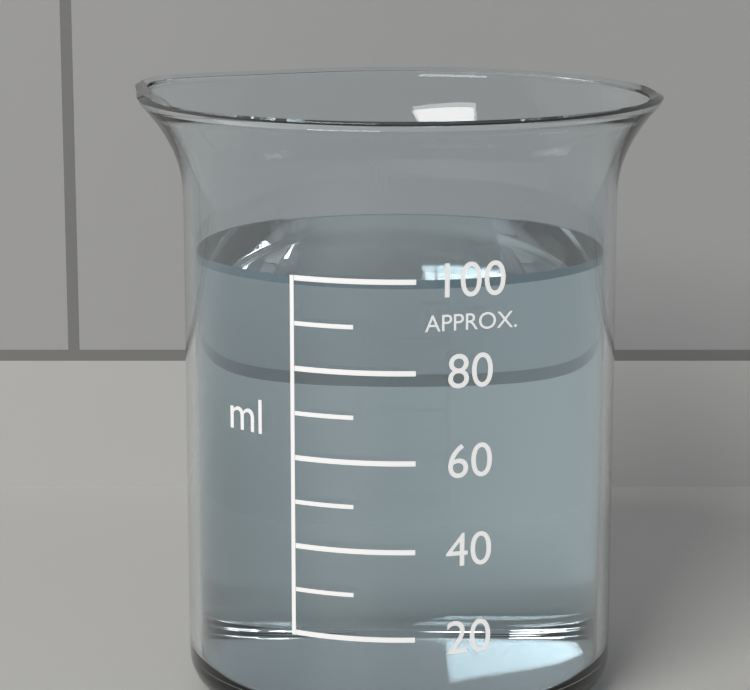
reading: 100 ml
